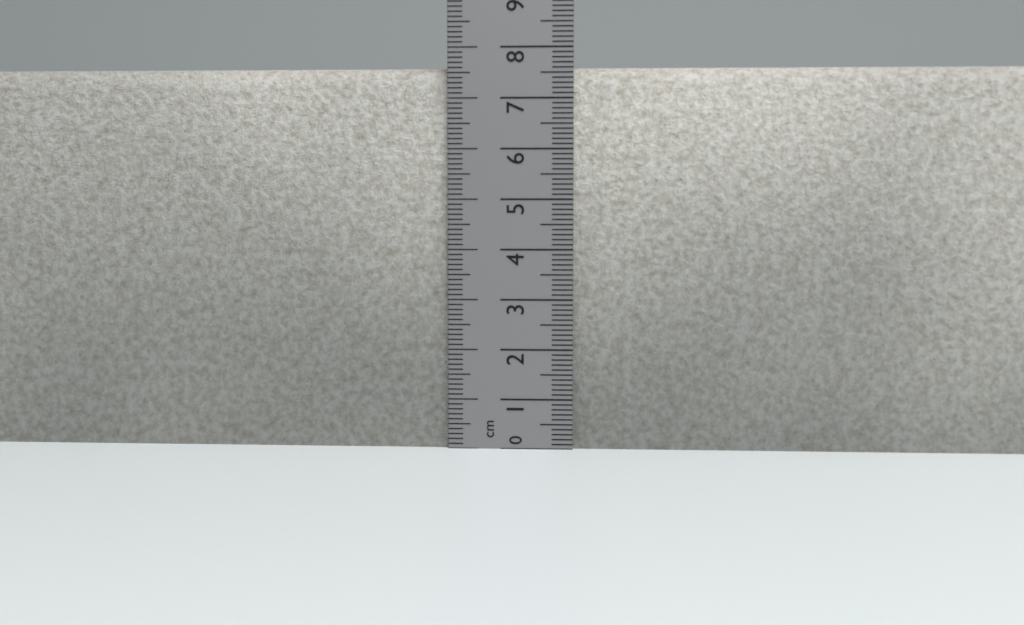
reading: 7.6 cm
